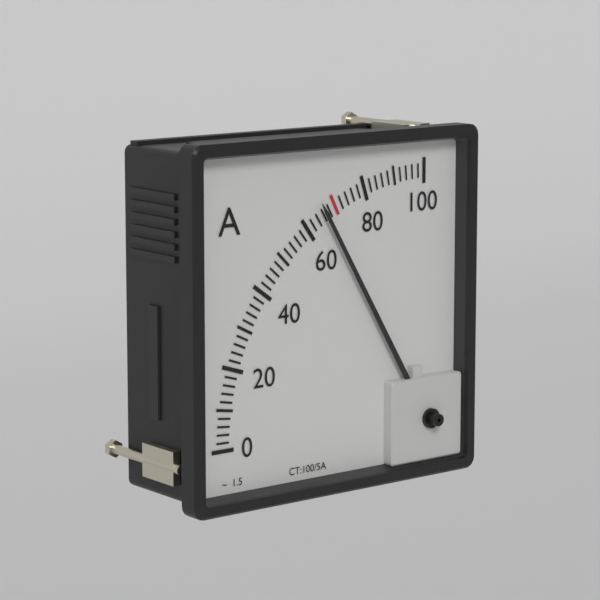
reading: 66 A
